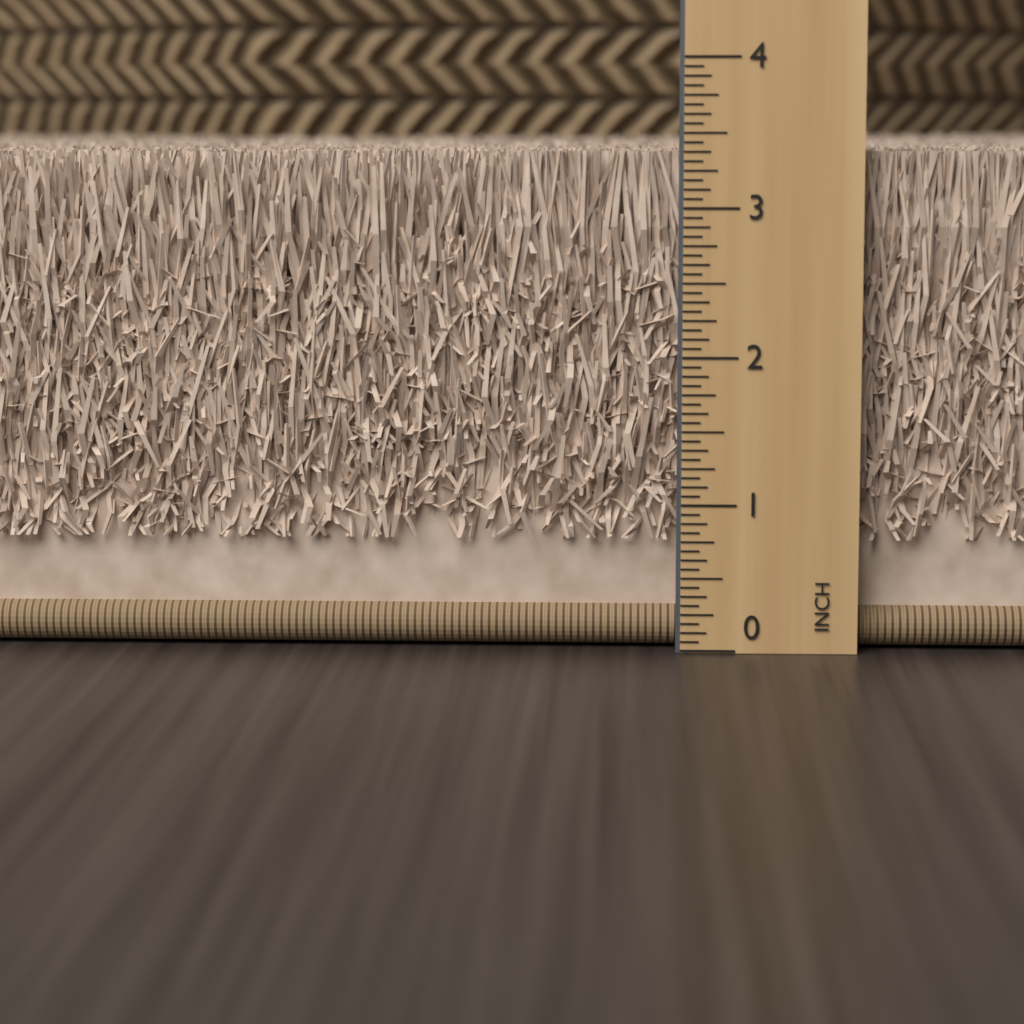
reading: 3.3750 in
